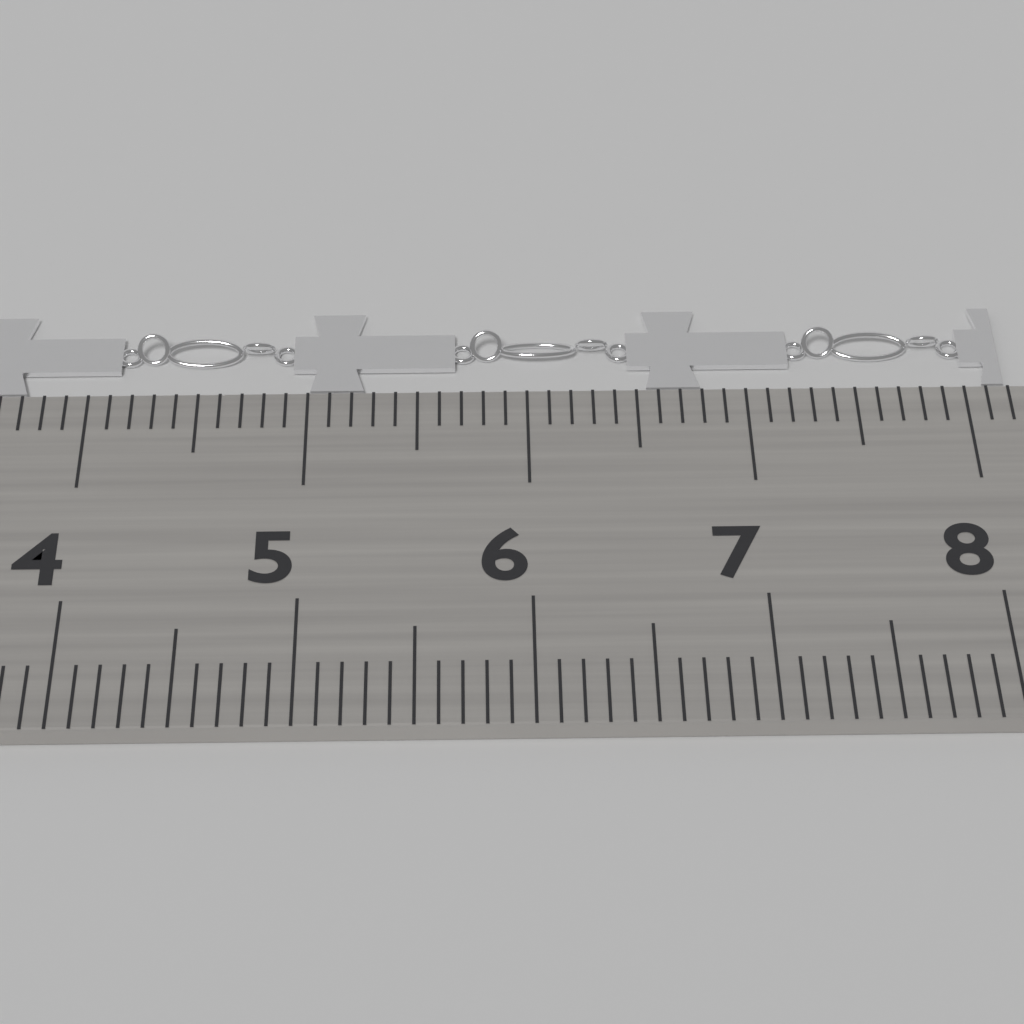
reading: 8.2 cm
